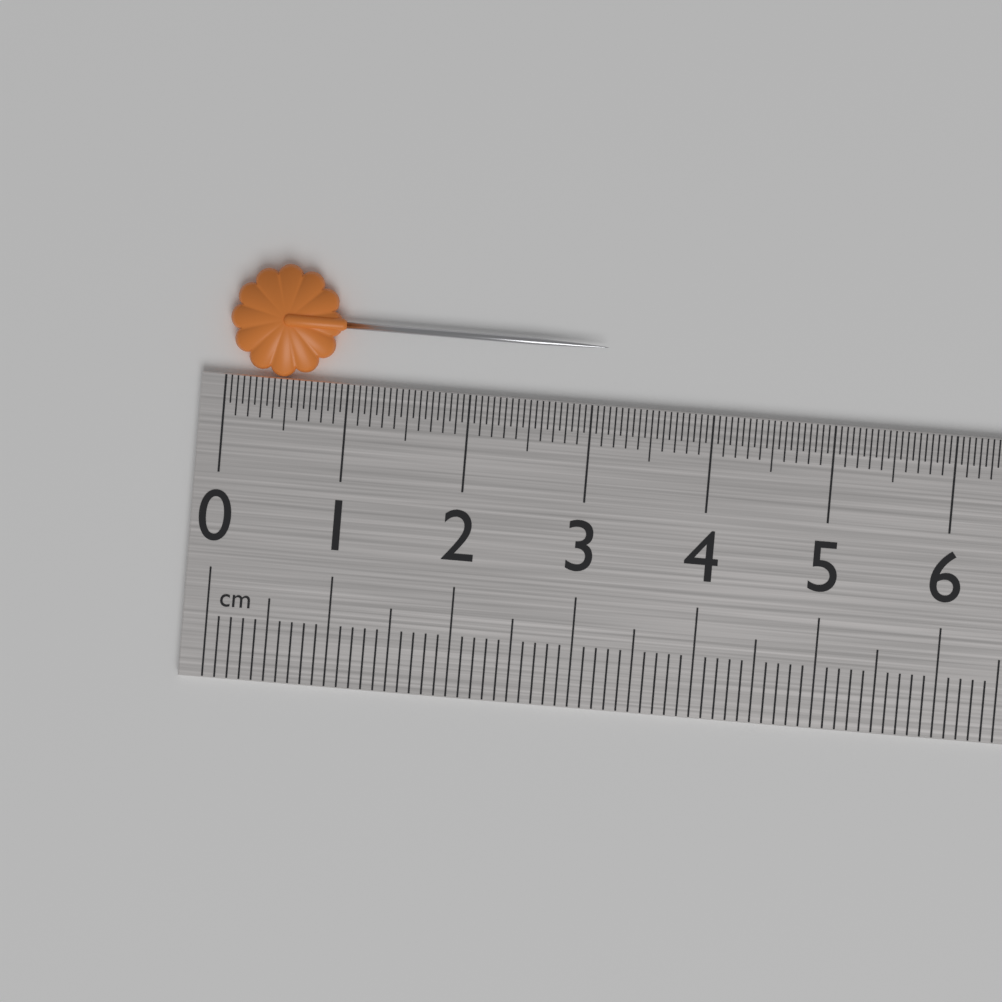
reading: 3.10 cm
